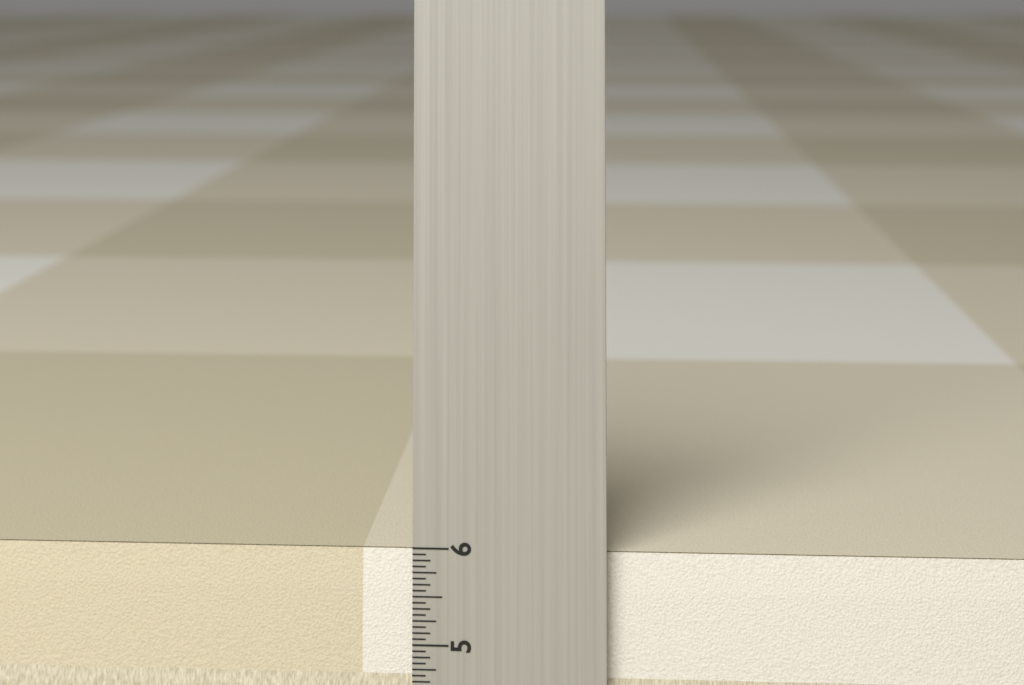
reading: 5.9375 in
